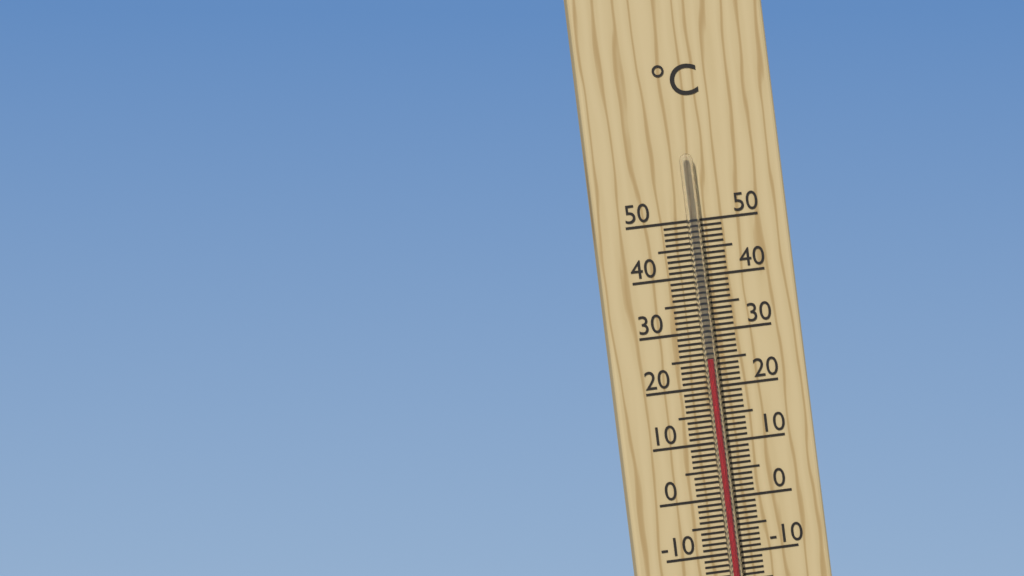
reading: 25 °C
